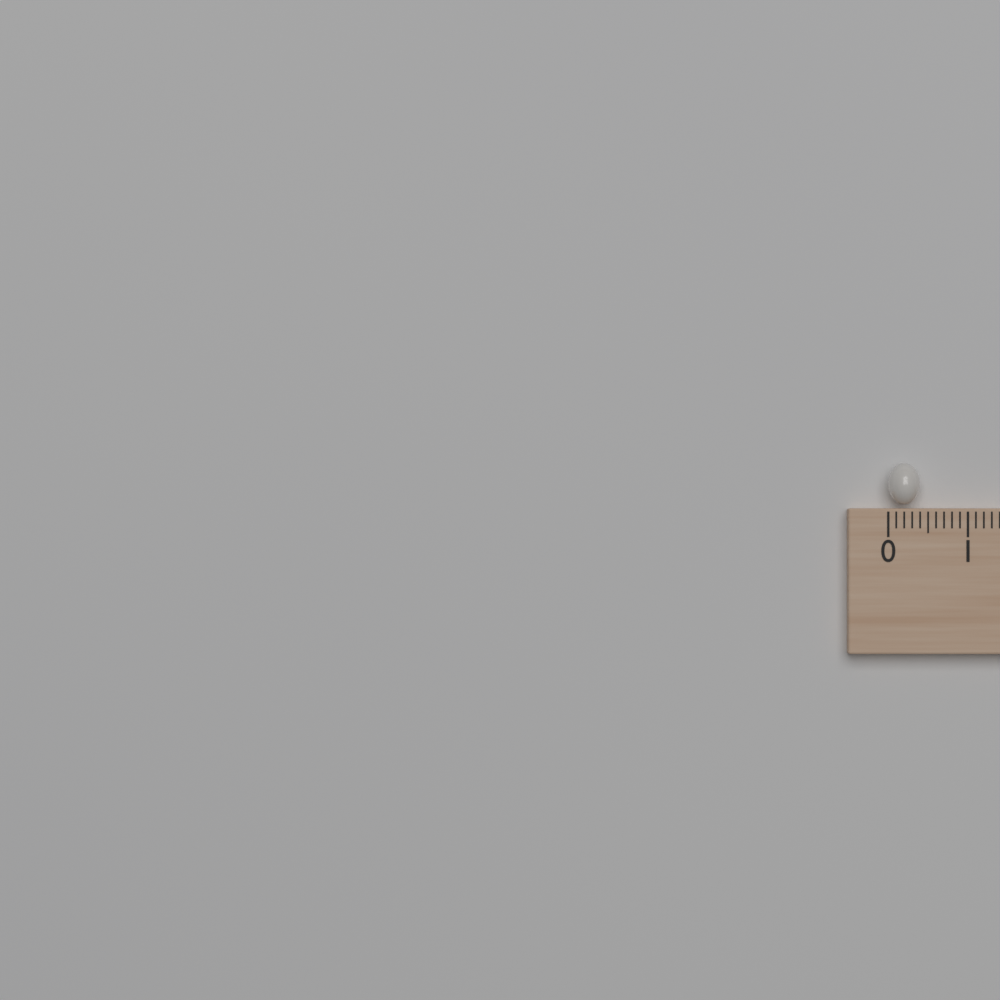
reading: 0.4 (no unit)
